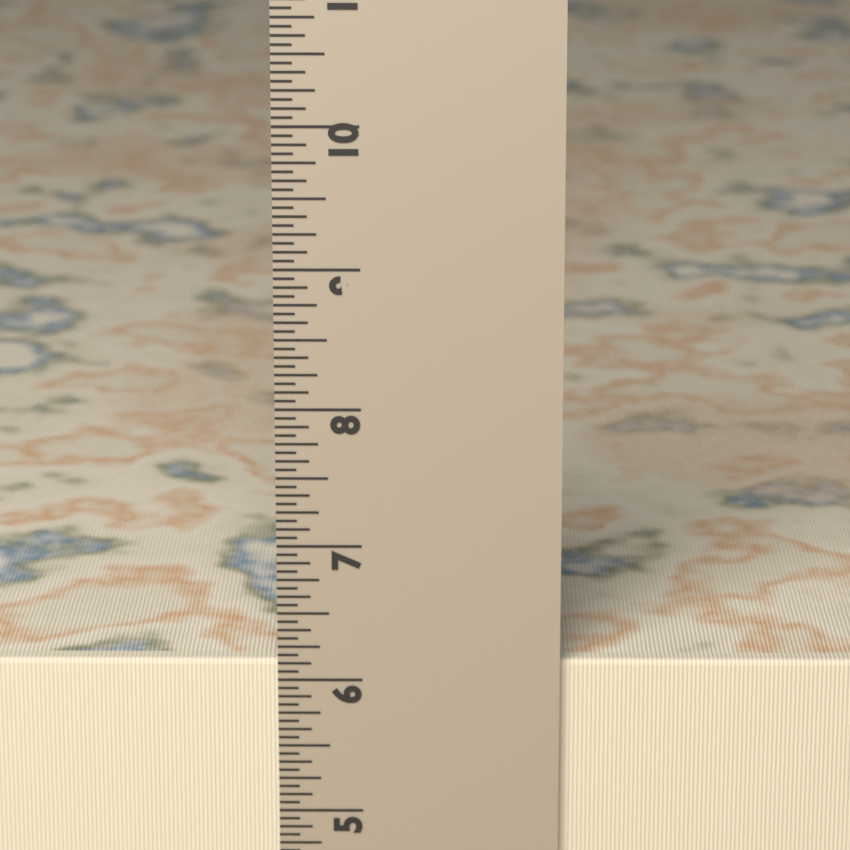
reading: 6.1250 in
